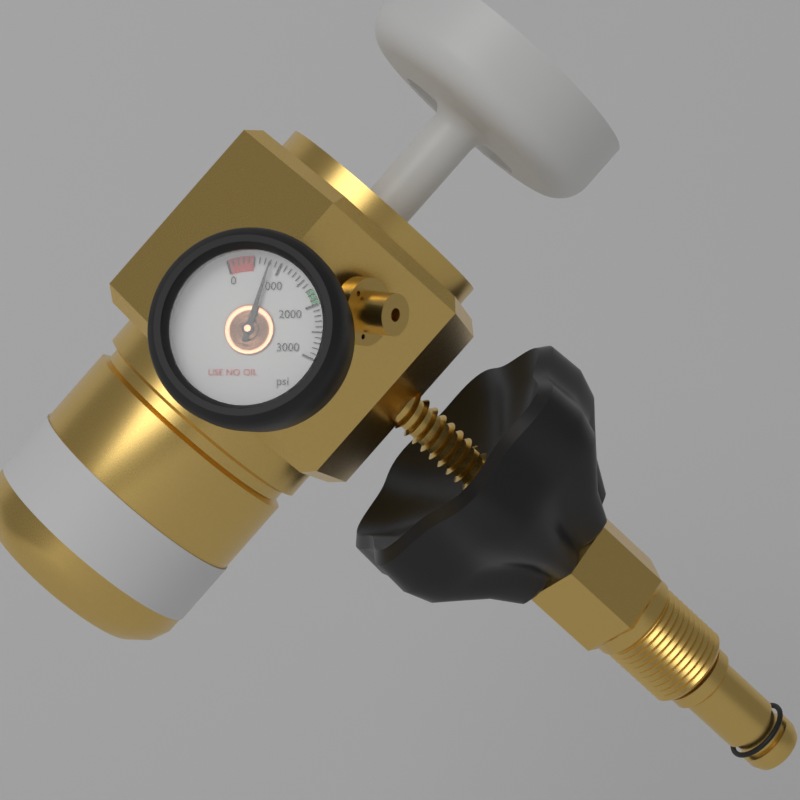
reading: 800 psi
